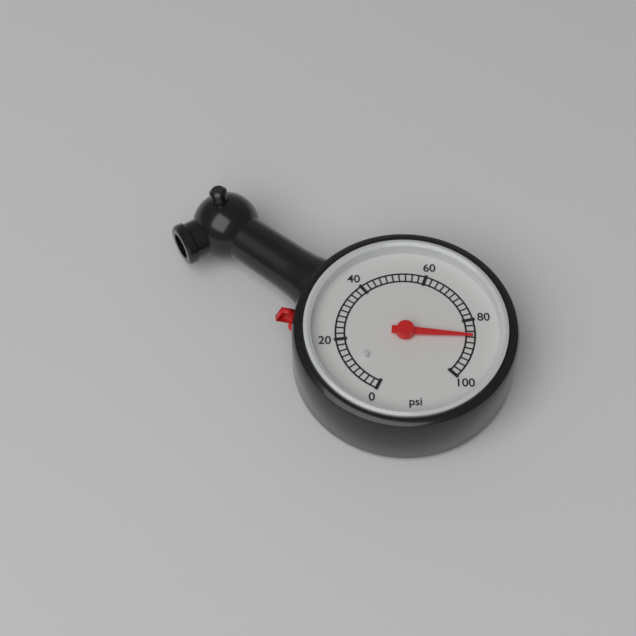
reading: 86 psi
